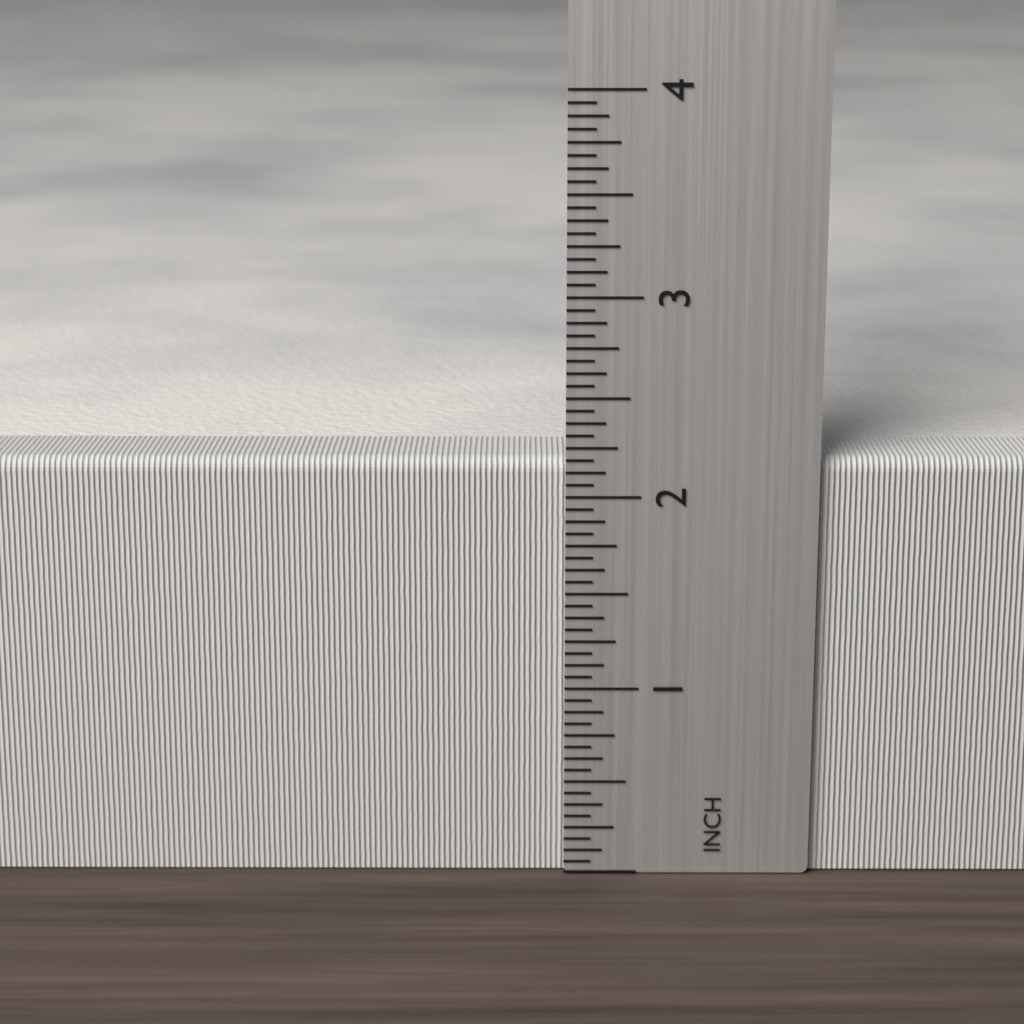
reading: 2.1875 inch
